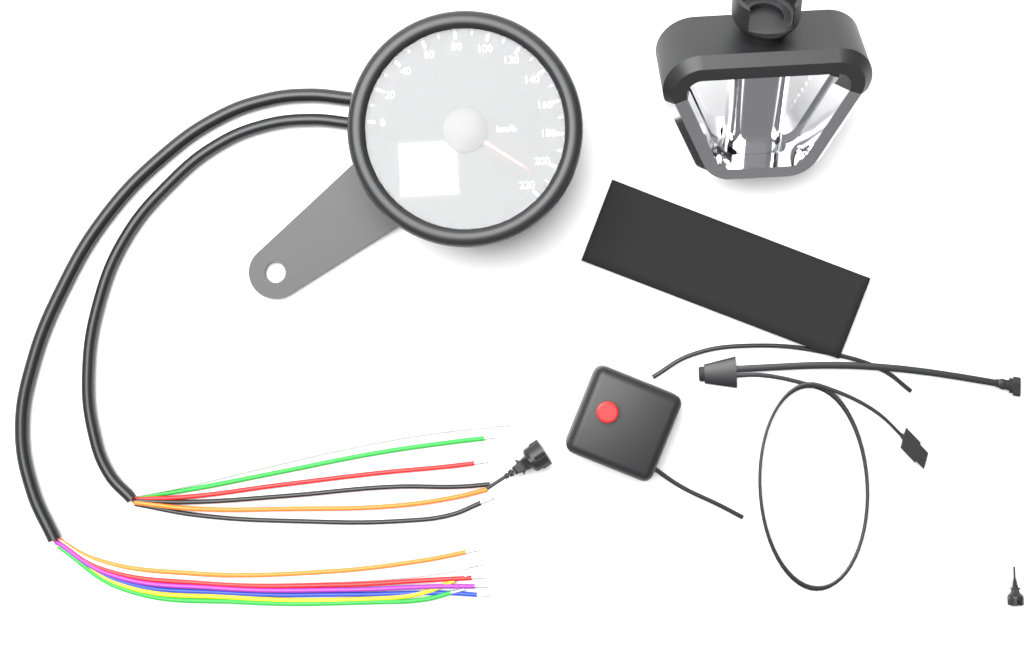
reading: 210 km/h
